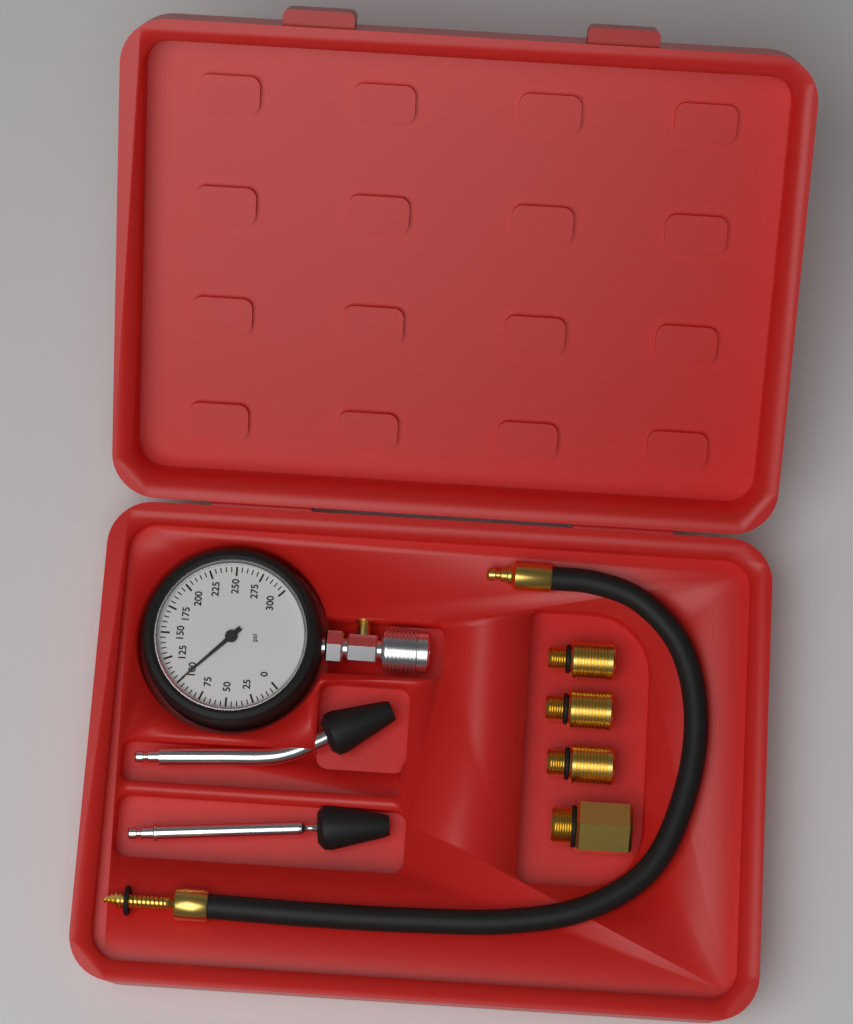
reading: 100 psi
